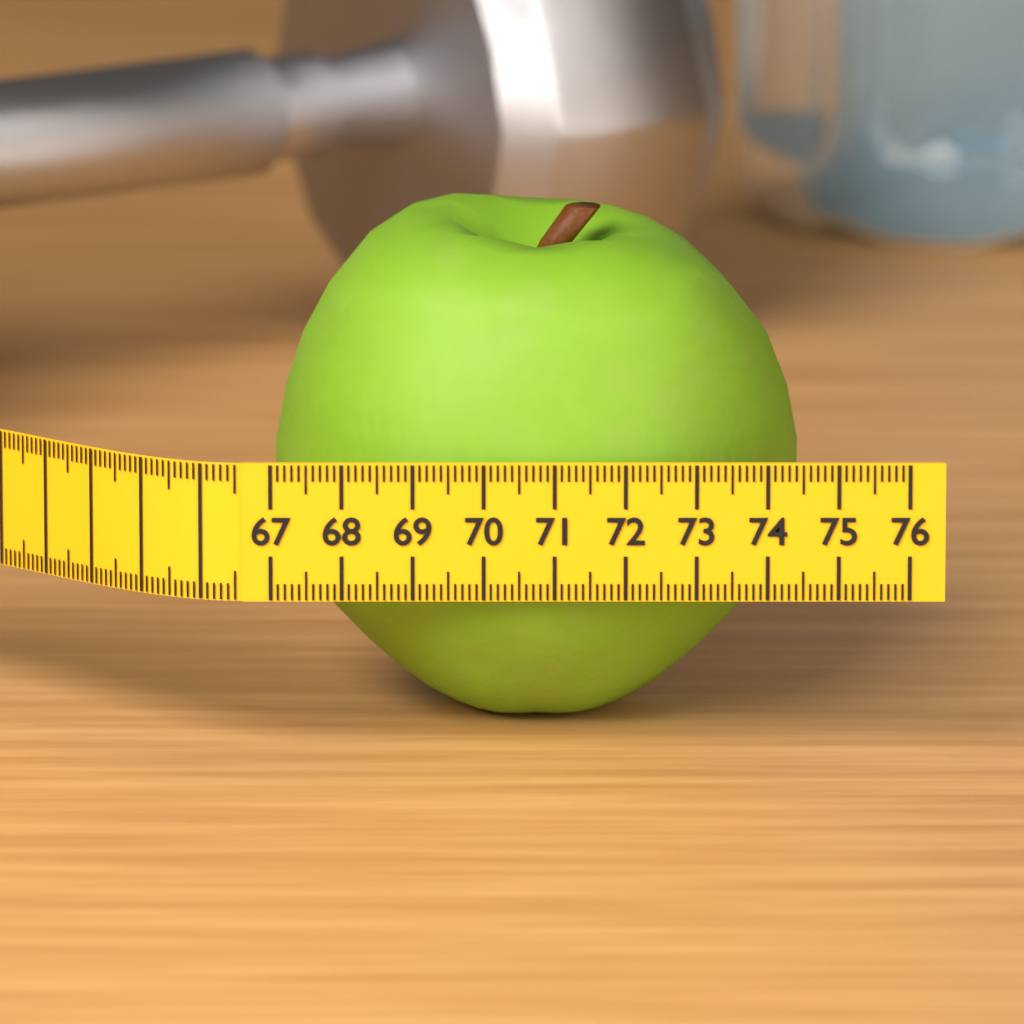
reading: 74.5 (no unit)
